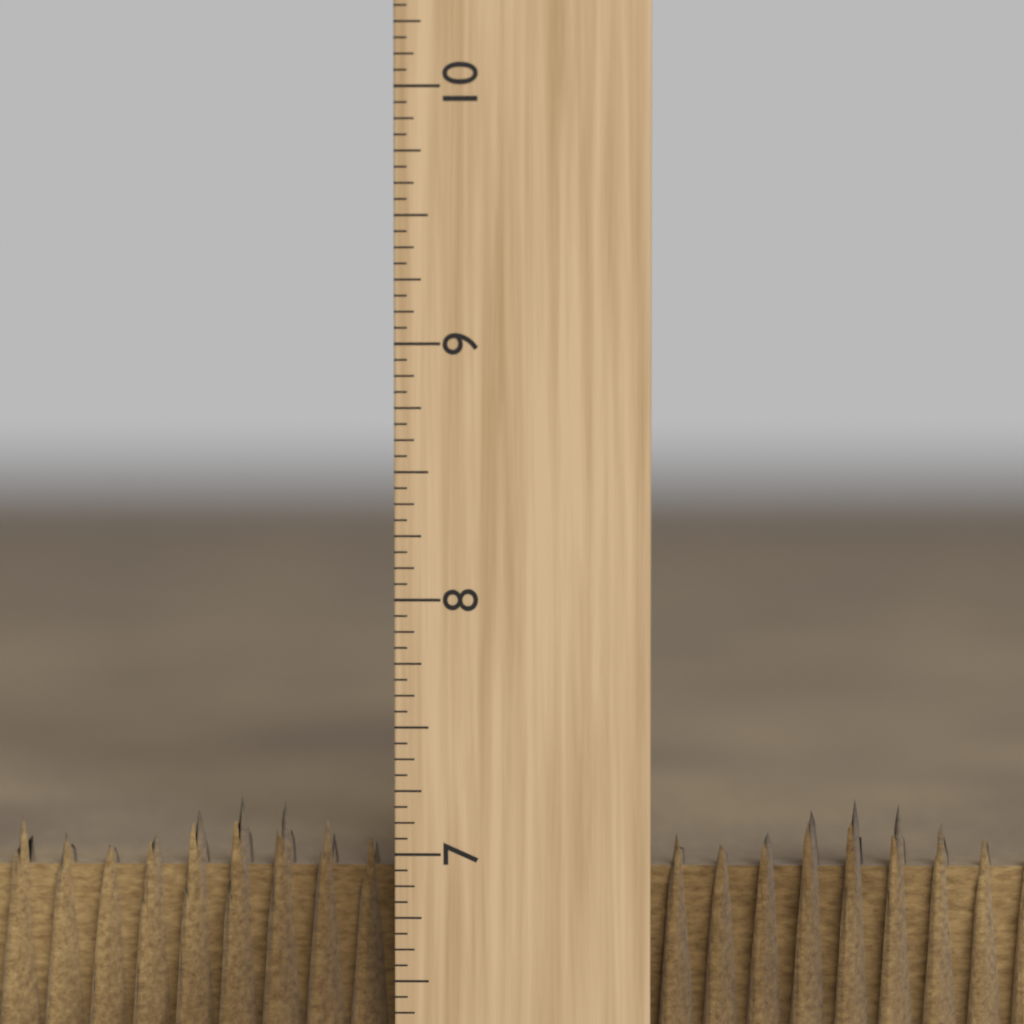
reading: 7.1875 inch
